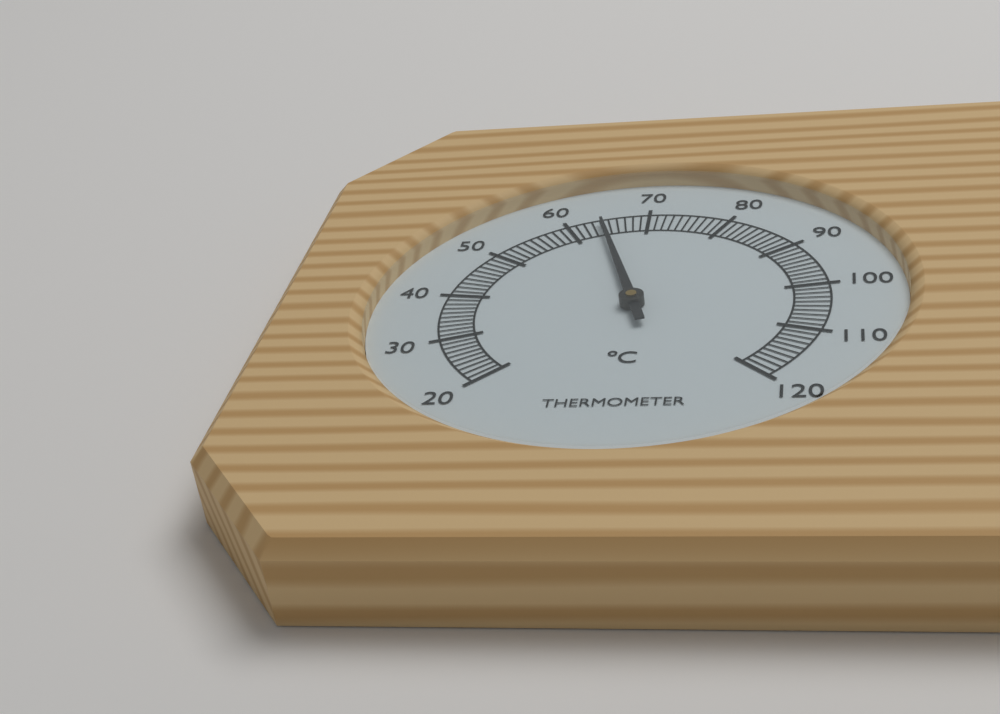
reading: 64 °C
